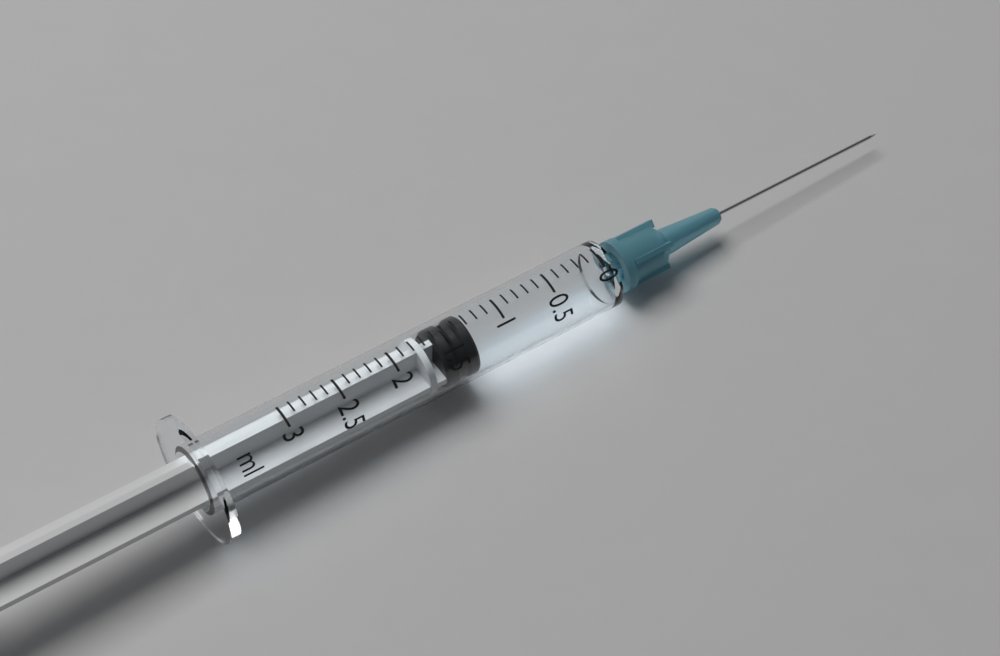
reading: 1.3 ml
